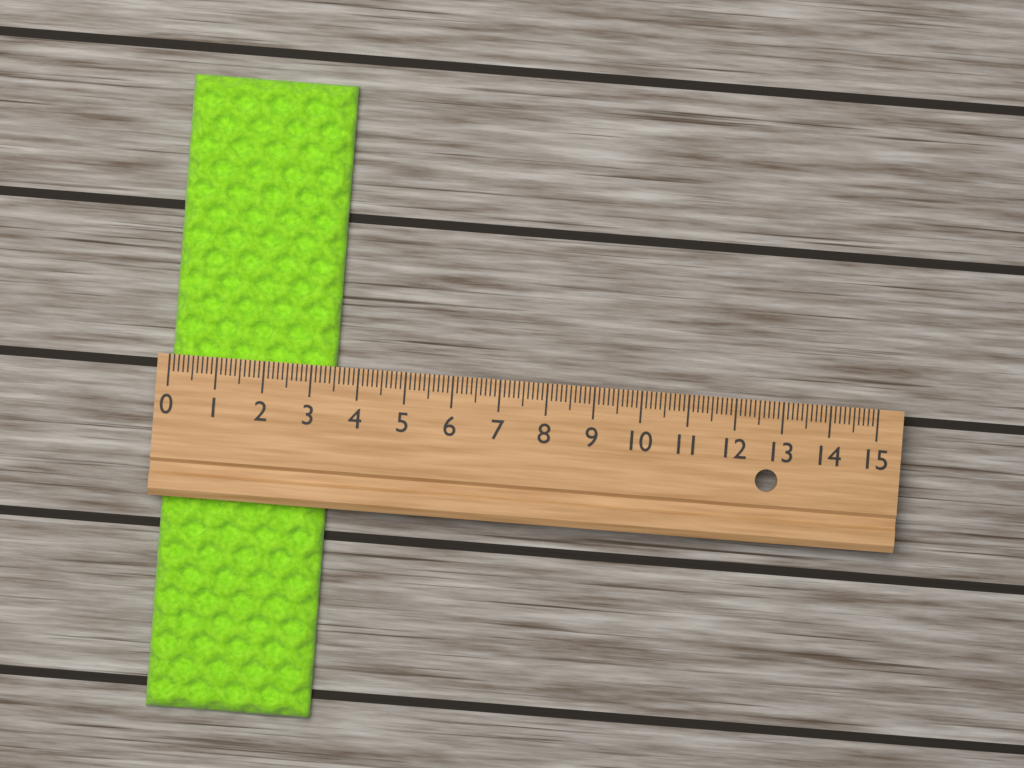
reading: 3.5 (no unit)
